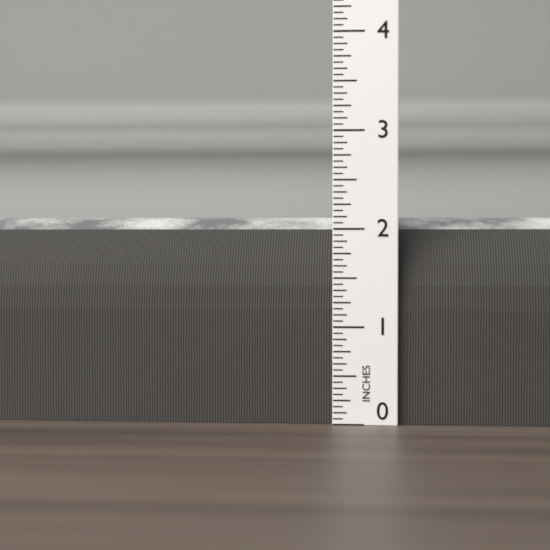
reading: 2.1250 in
